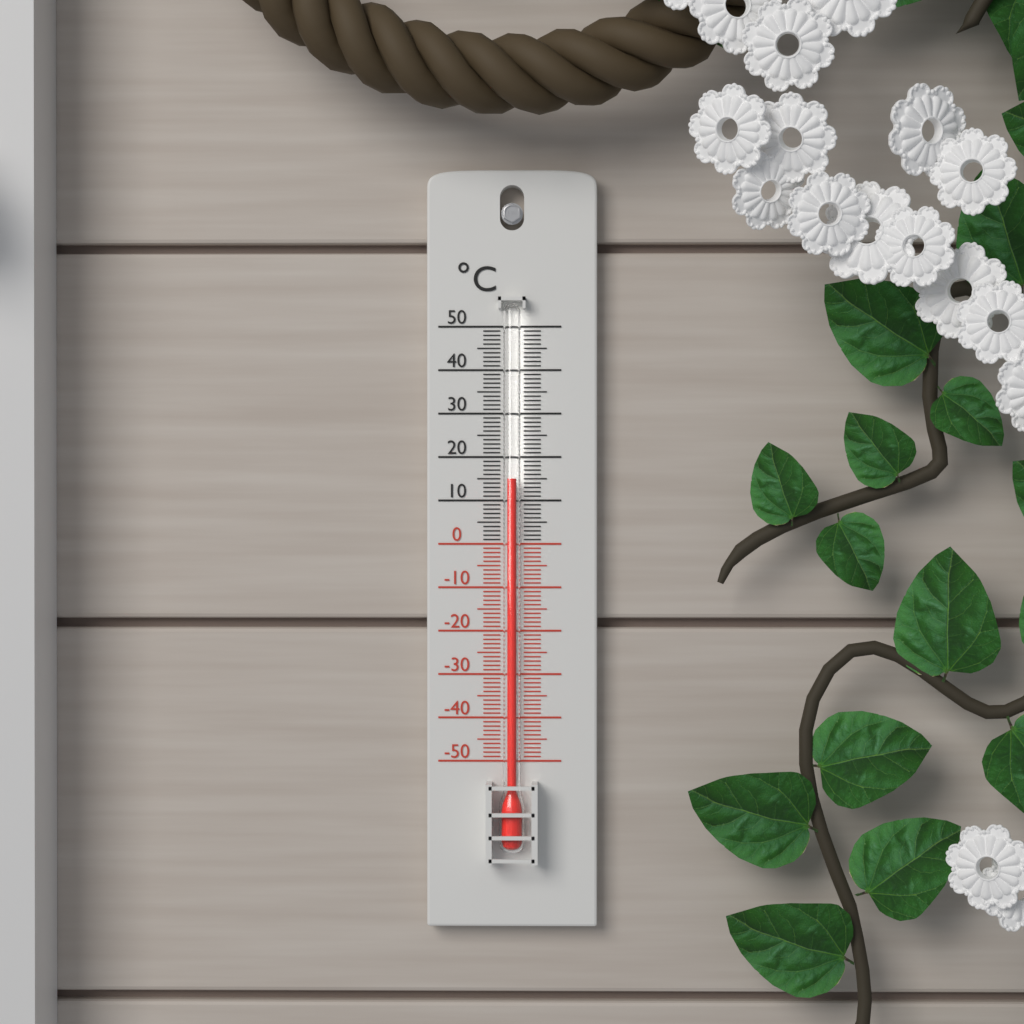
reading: 15 °C
